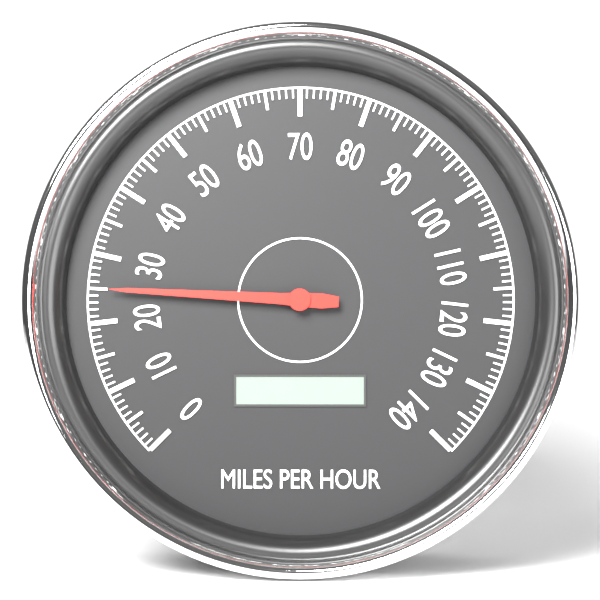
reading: 25 mph
